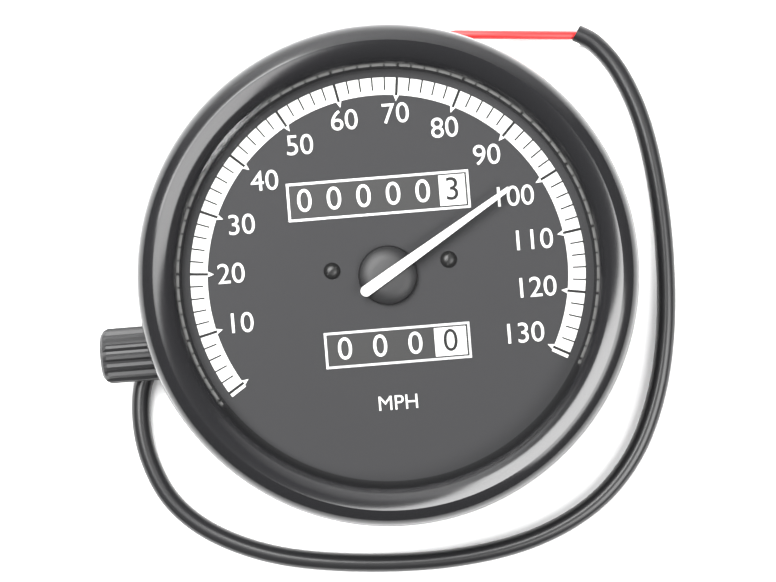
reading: 98 MPH
